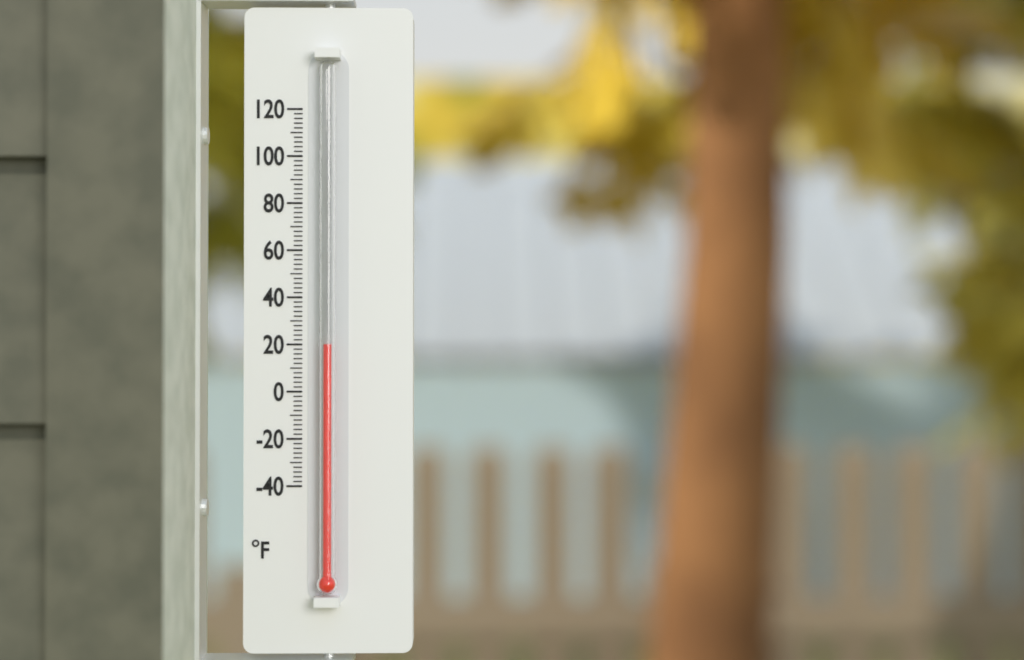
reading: 20 °F
